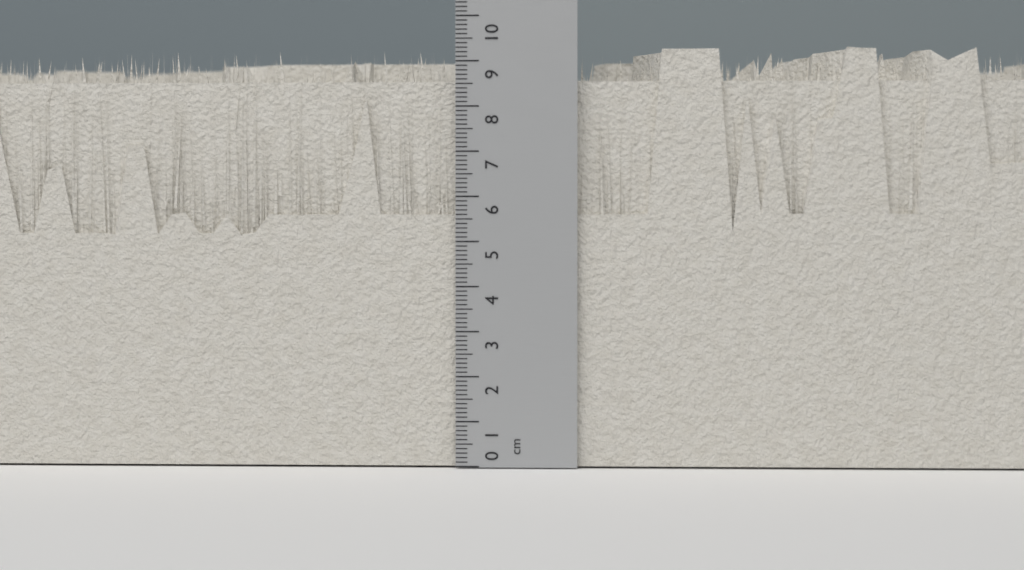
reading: 9.3 cm
